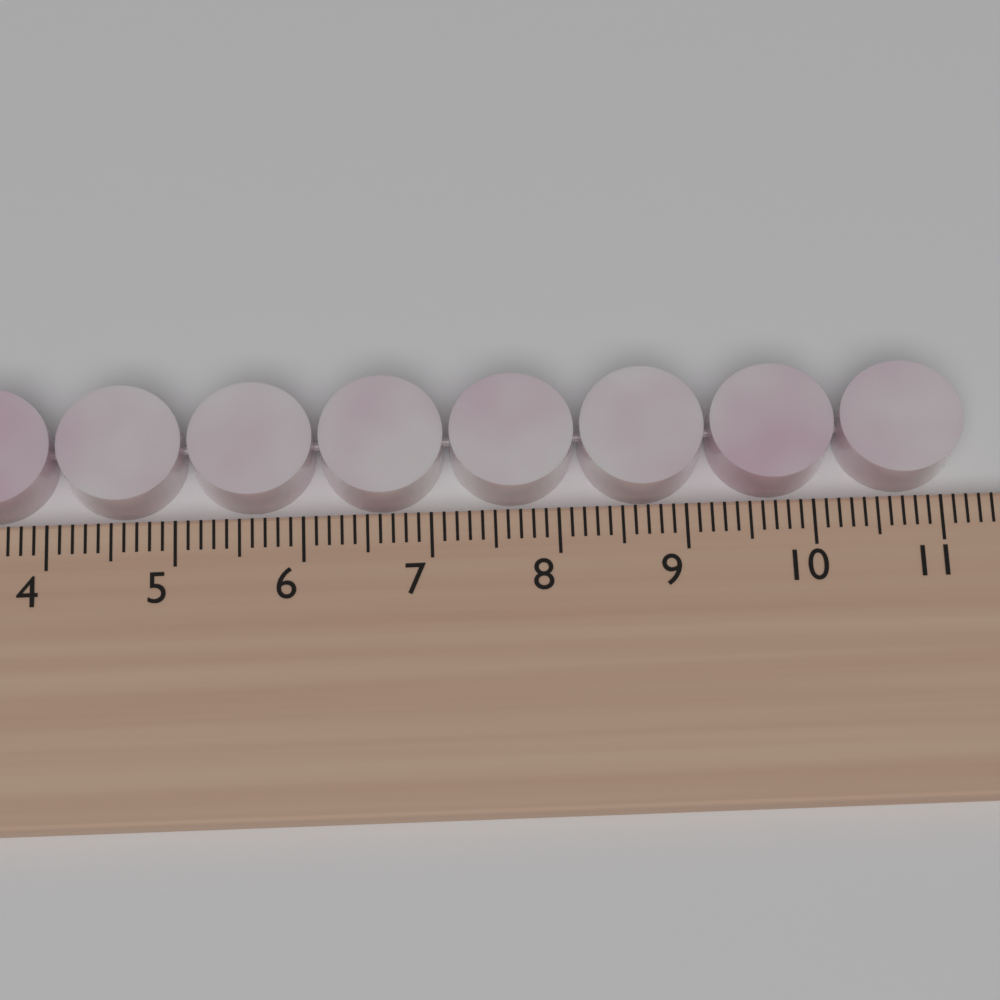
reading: 11.2 cm
